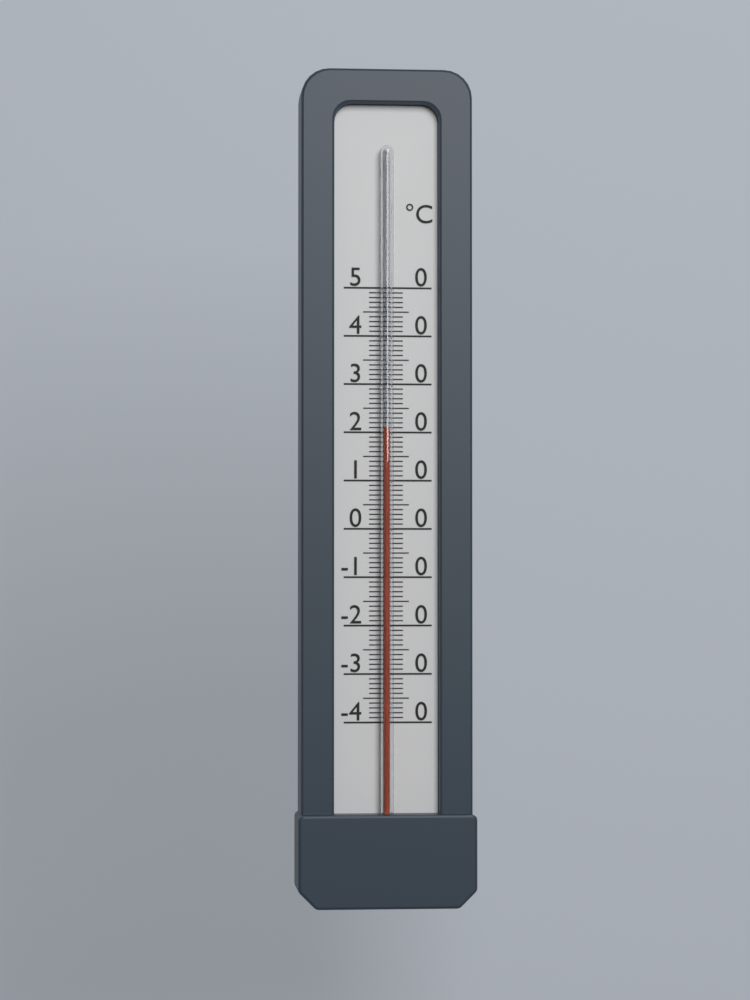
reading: 21 °C
